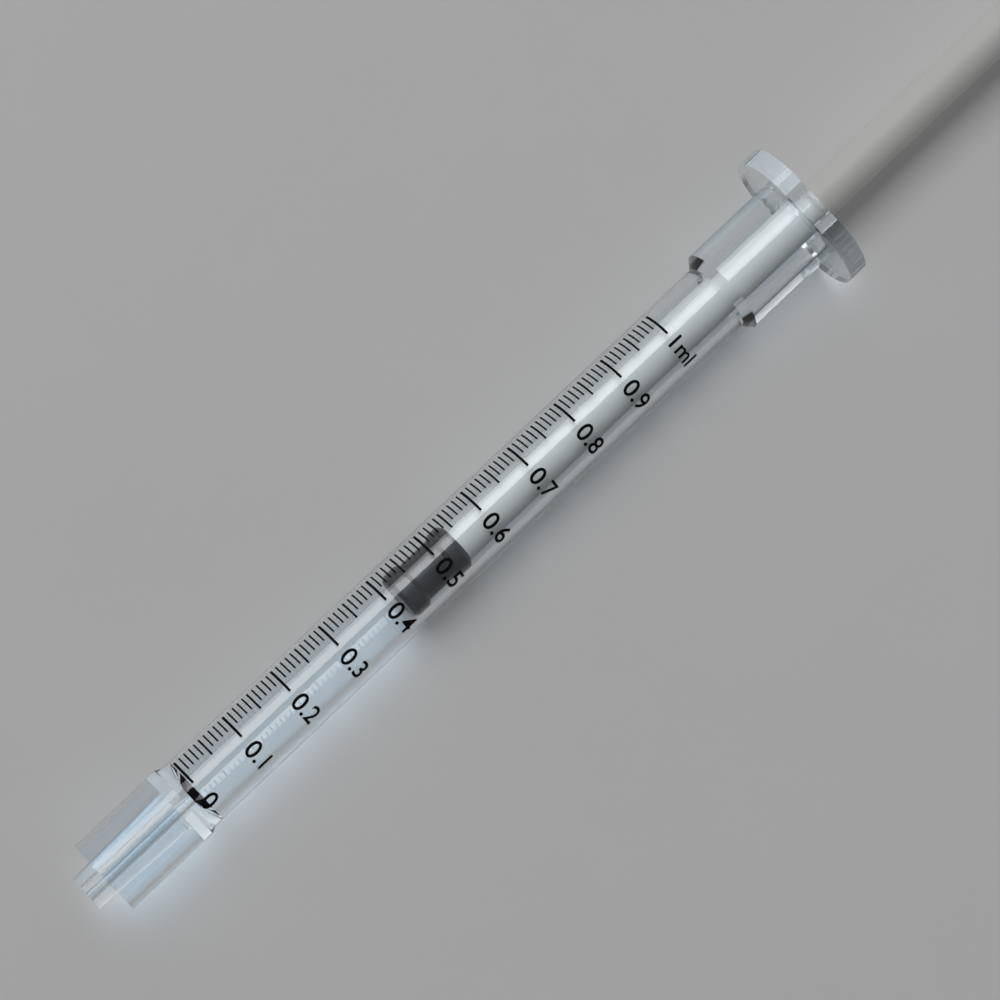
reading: 0.42 ml
